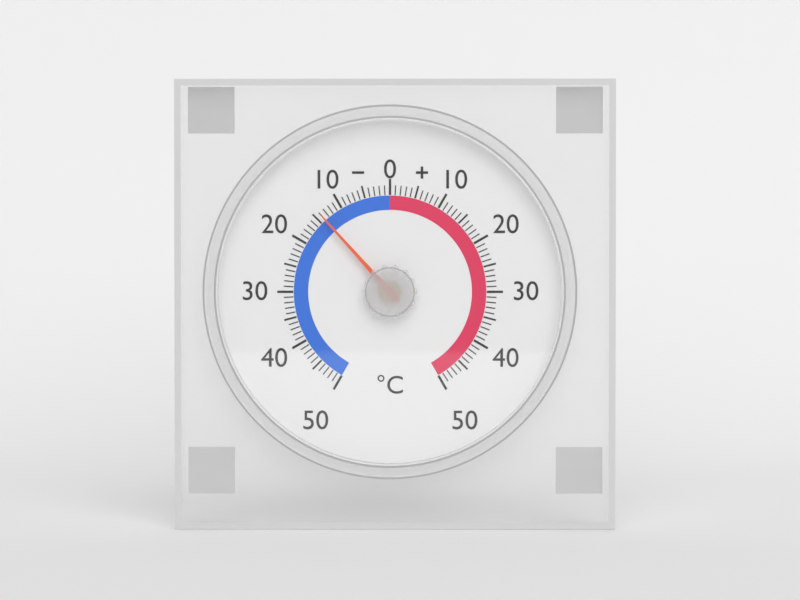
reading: -14 °C
